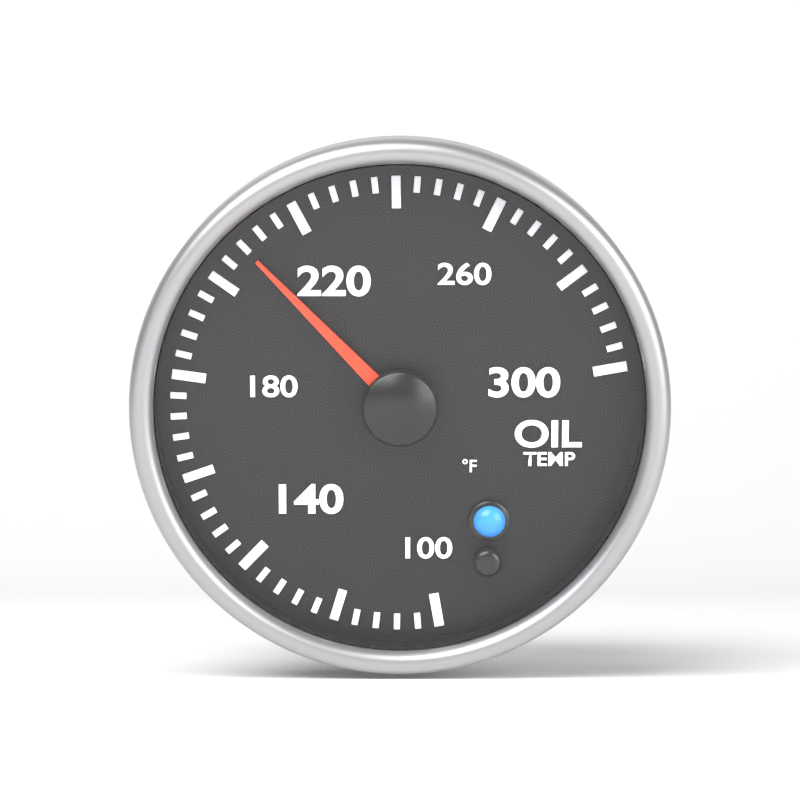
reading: 208 °F
